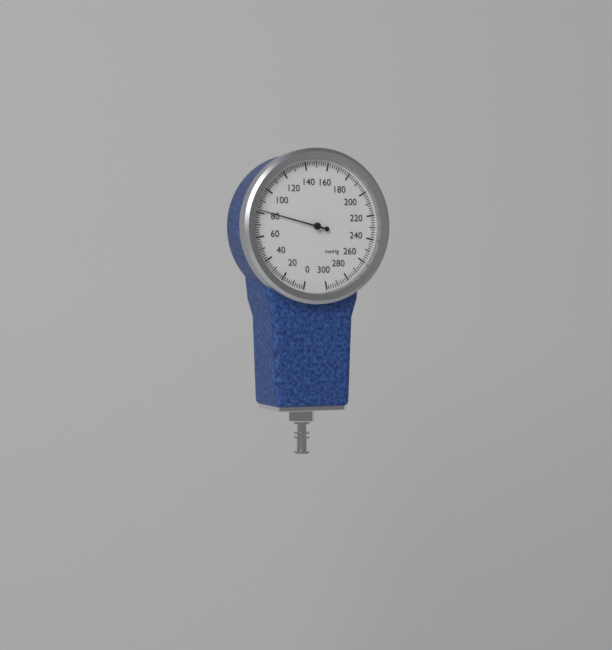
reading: 82 mmHg
